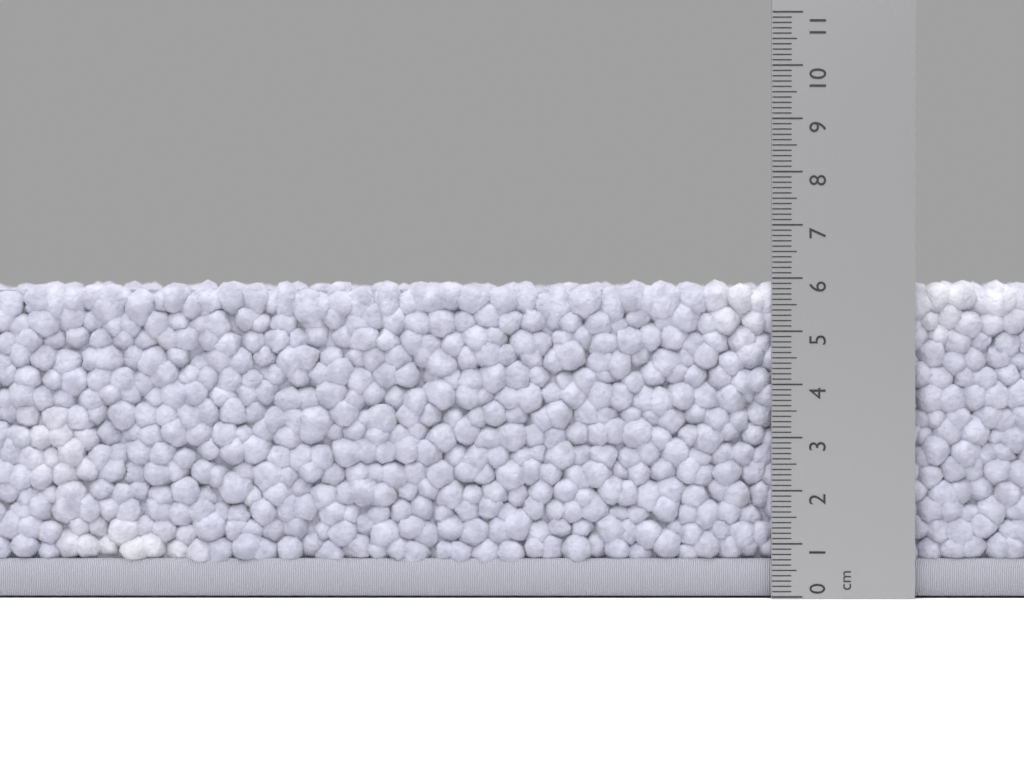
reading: 6.0 cm
